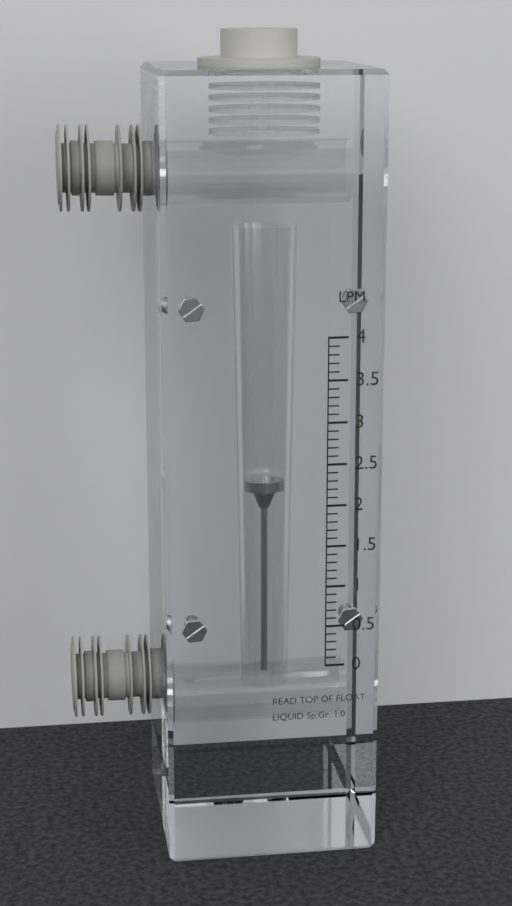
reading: 2.1 LPM
